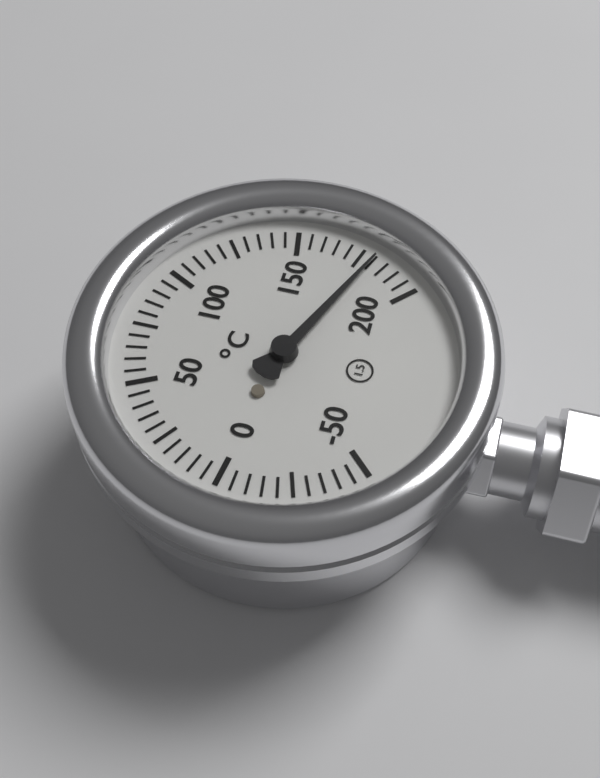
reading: 180 °C
